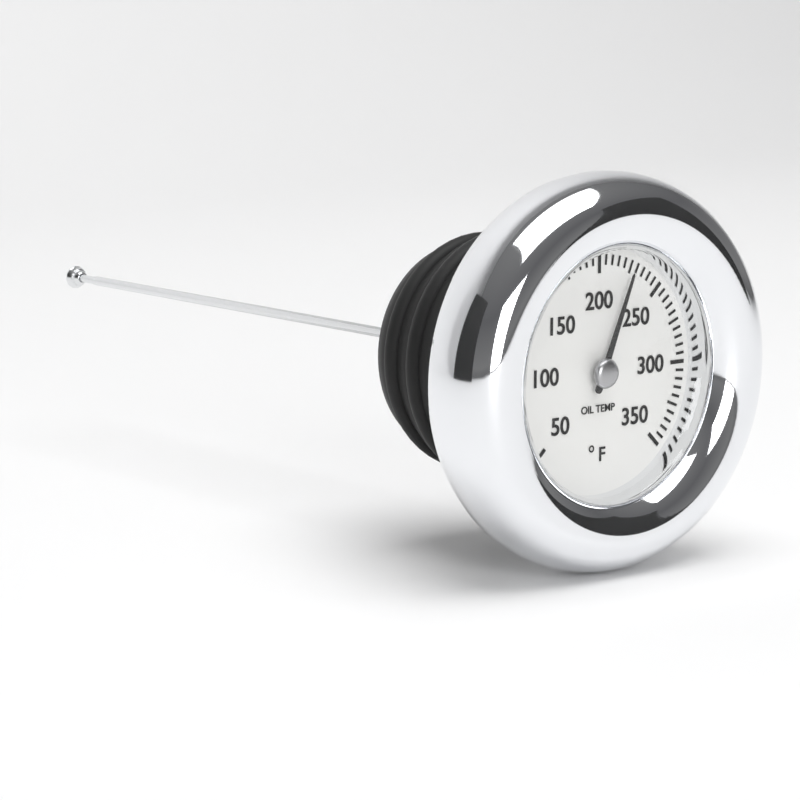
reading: 225 °F
